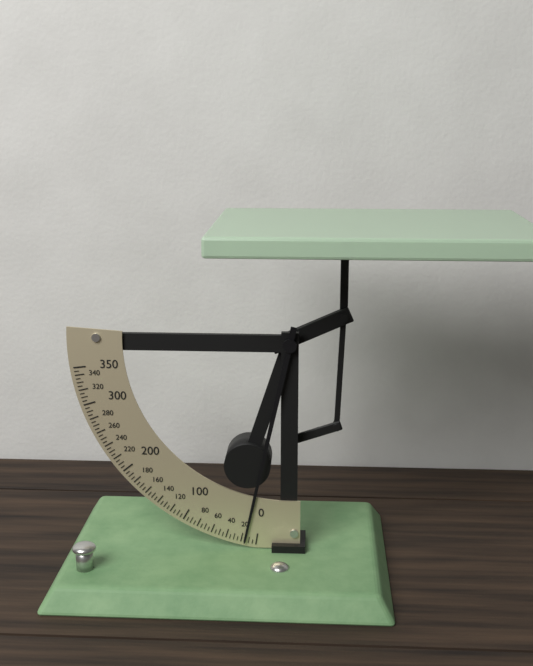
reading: 15 (no unit)
